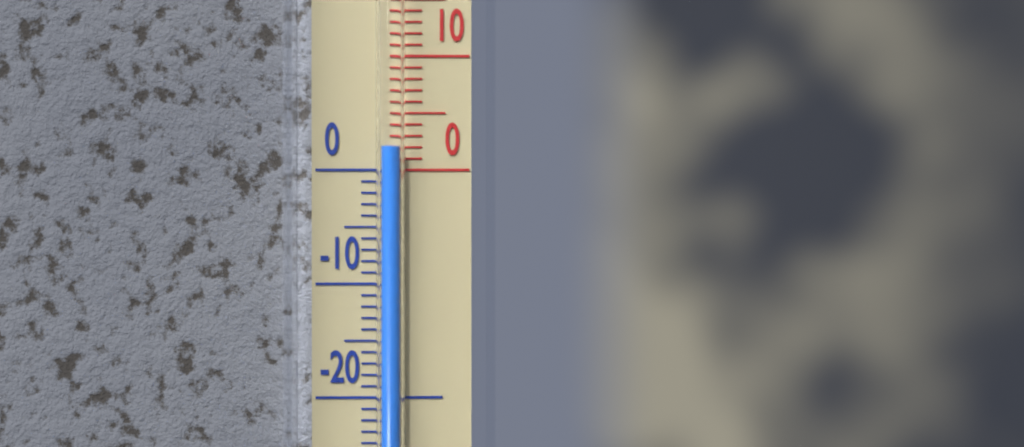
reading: 2 °C
